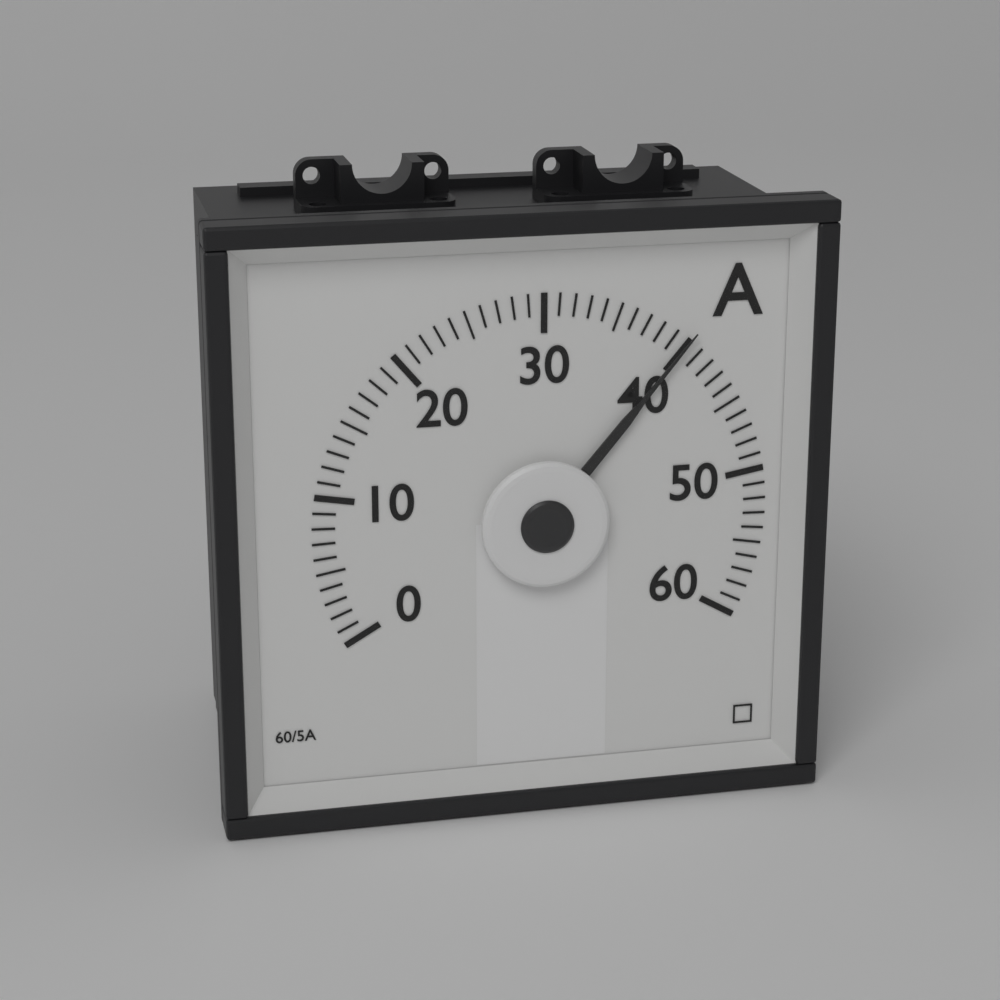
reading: 40 A
